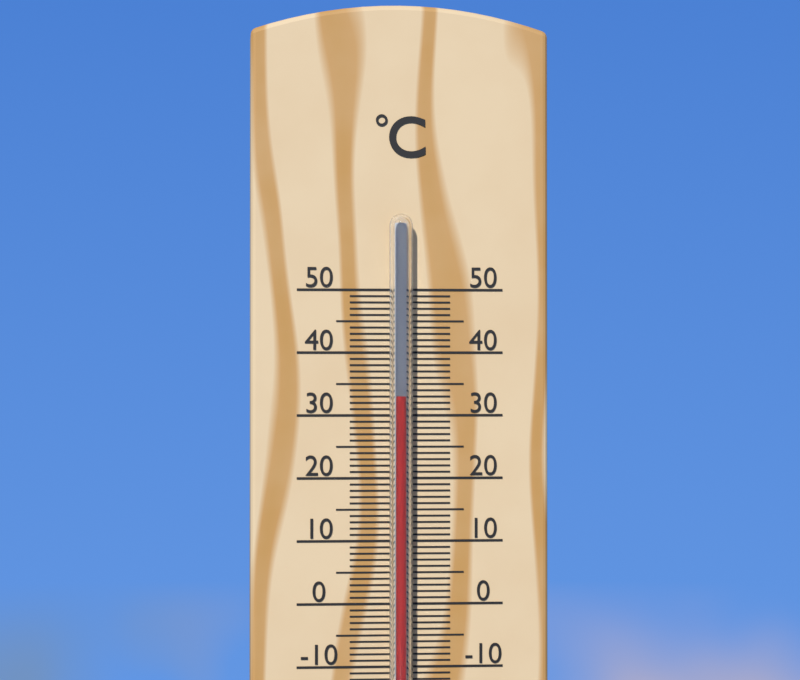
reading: 33 °C
